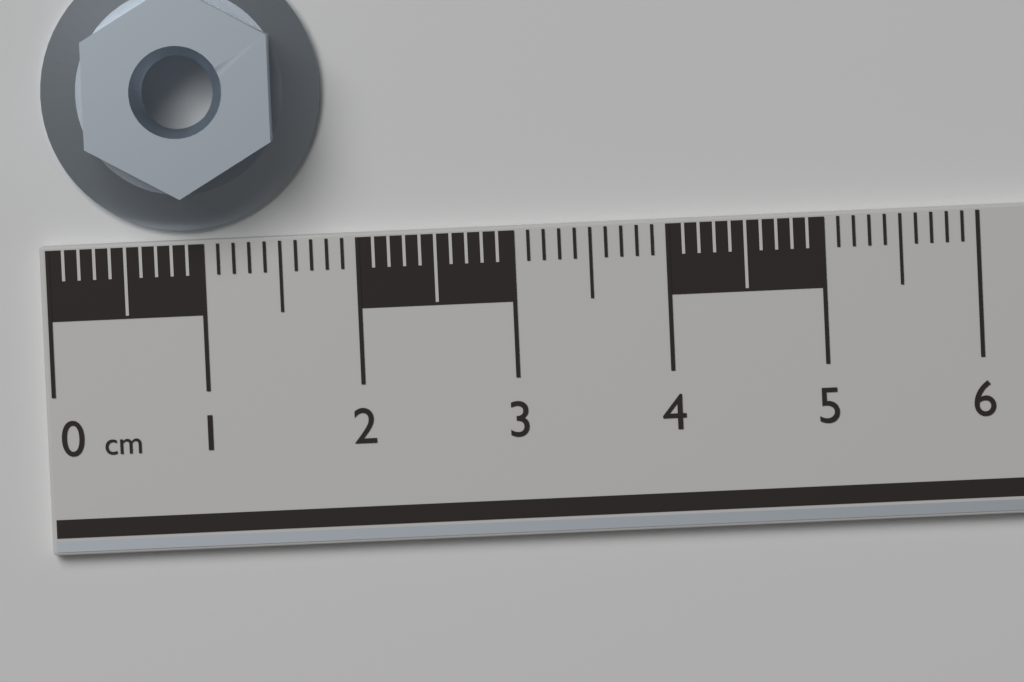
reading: 1.8 cm
